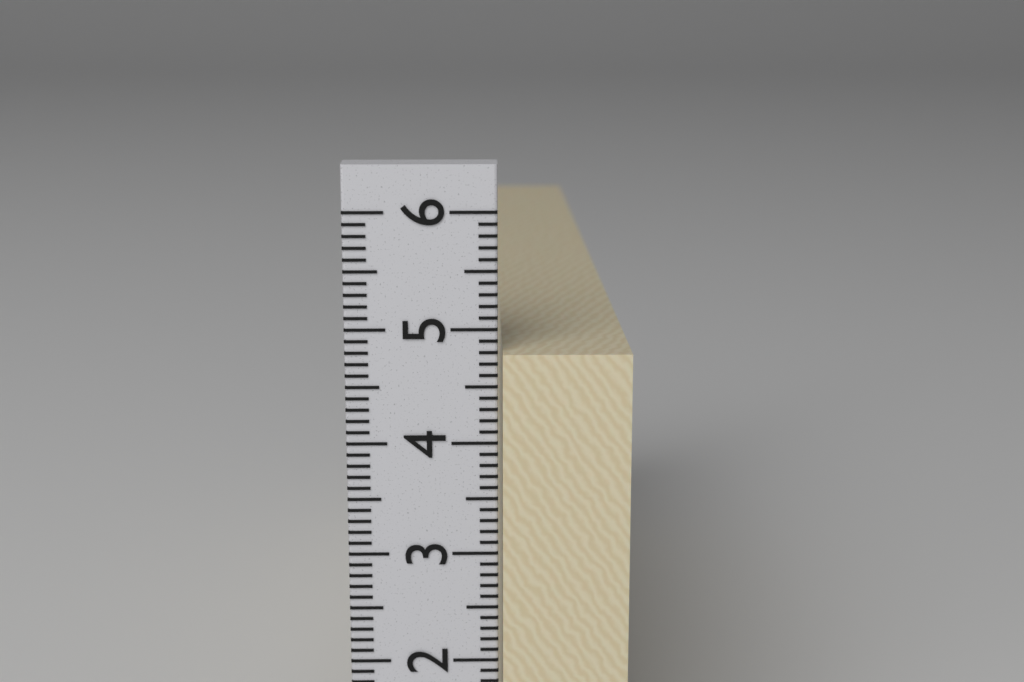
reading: 4.8 cm
